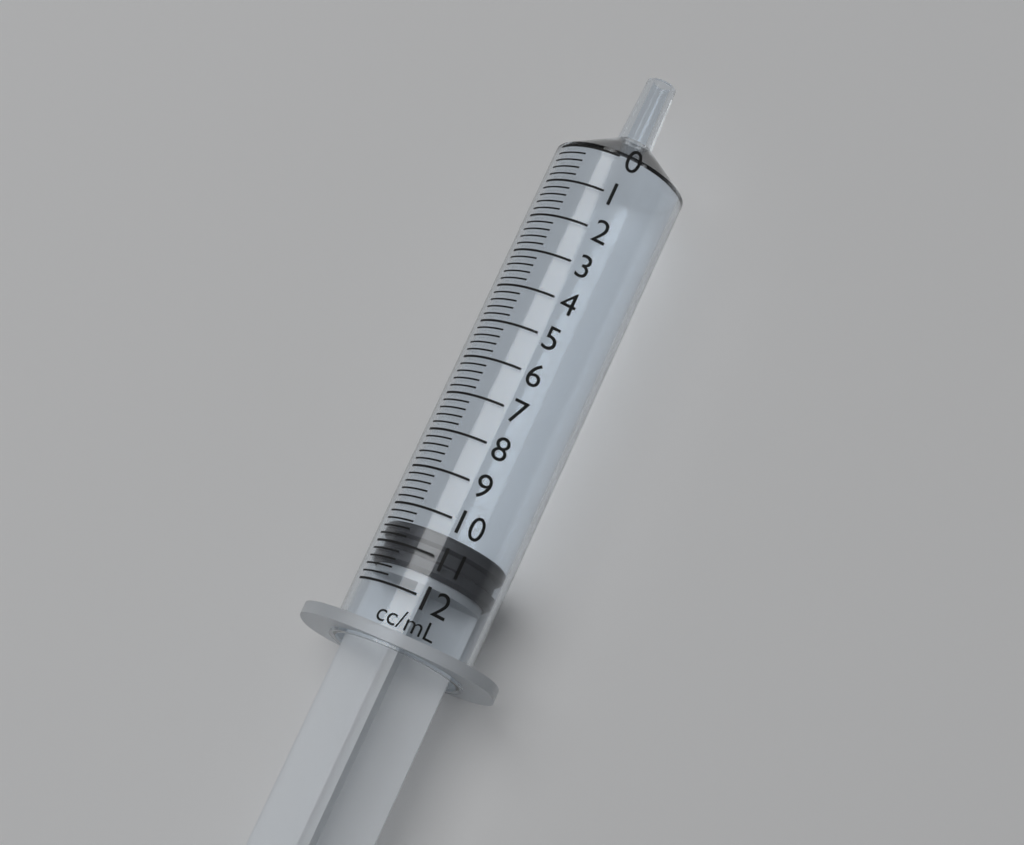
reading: 10.4 ml
